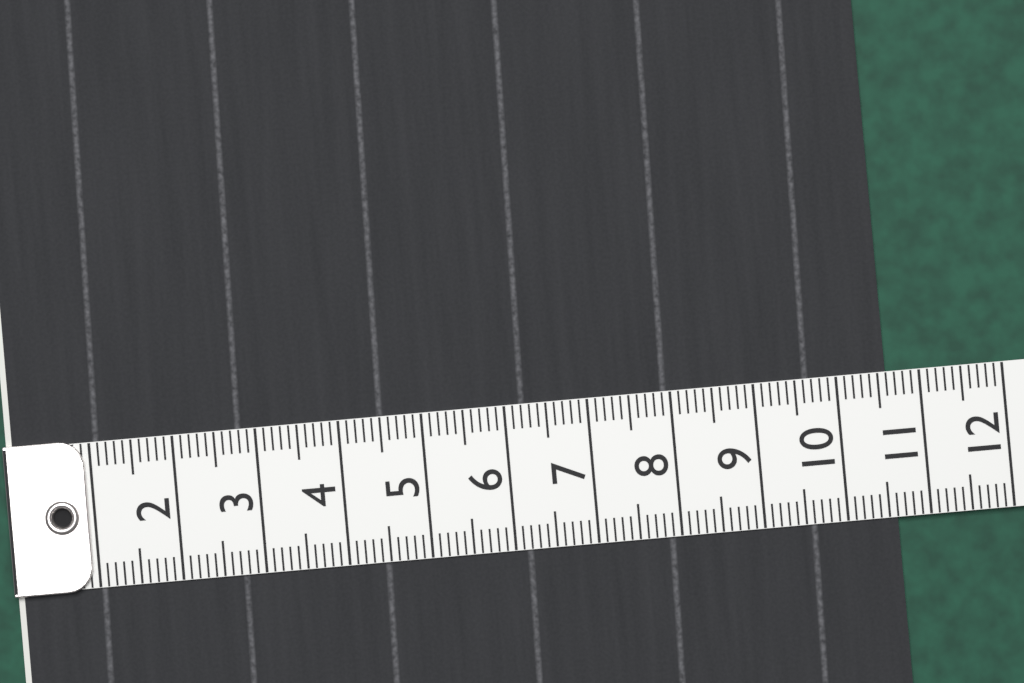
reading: 10.6 (no unit)
